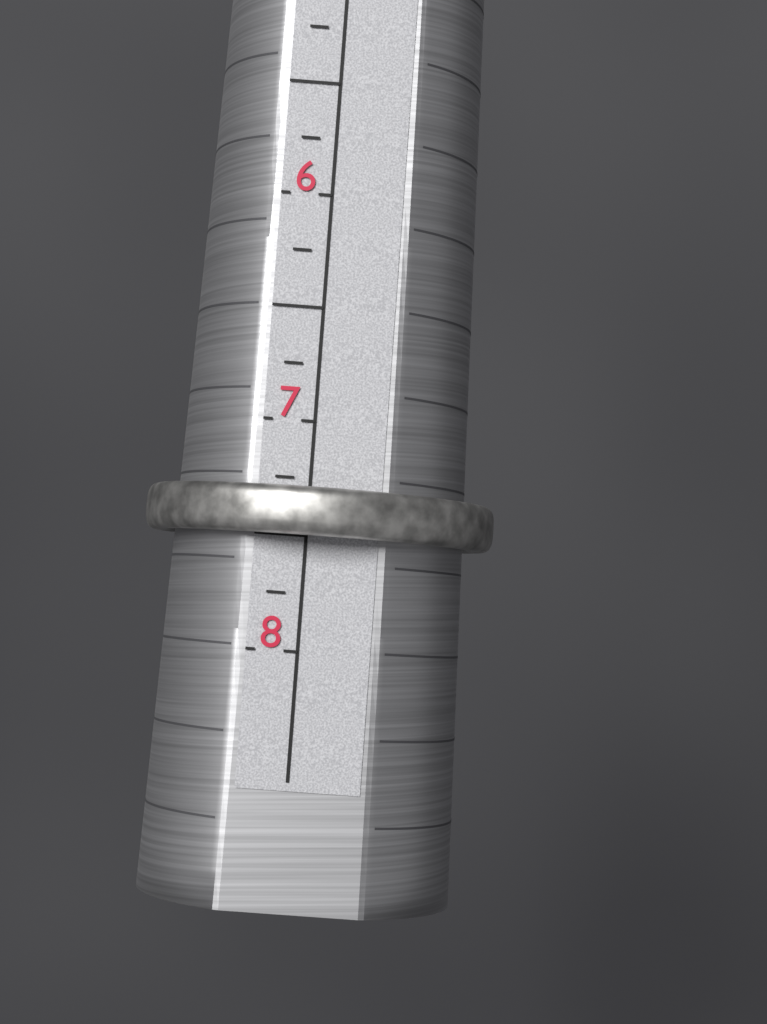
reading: 7.50 (no unit)
